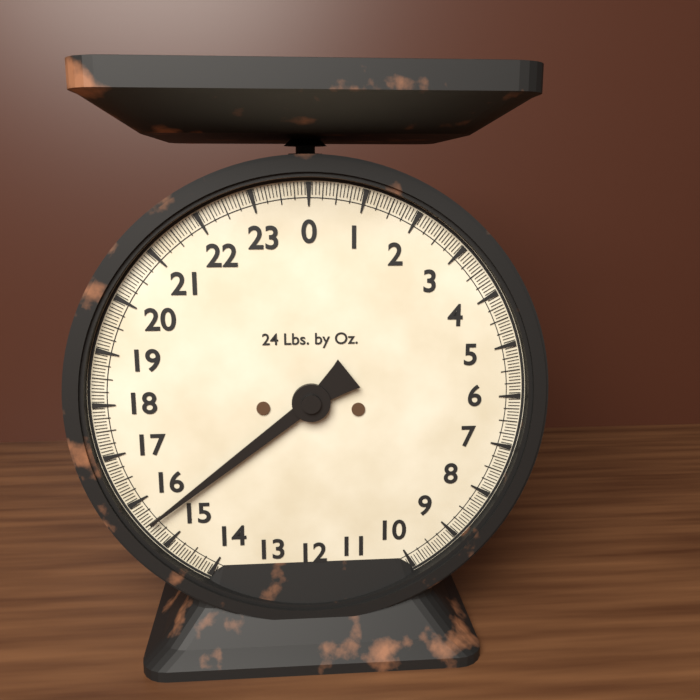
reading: 15.5000 lb
